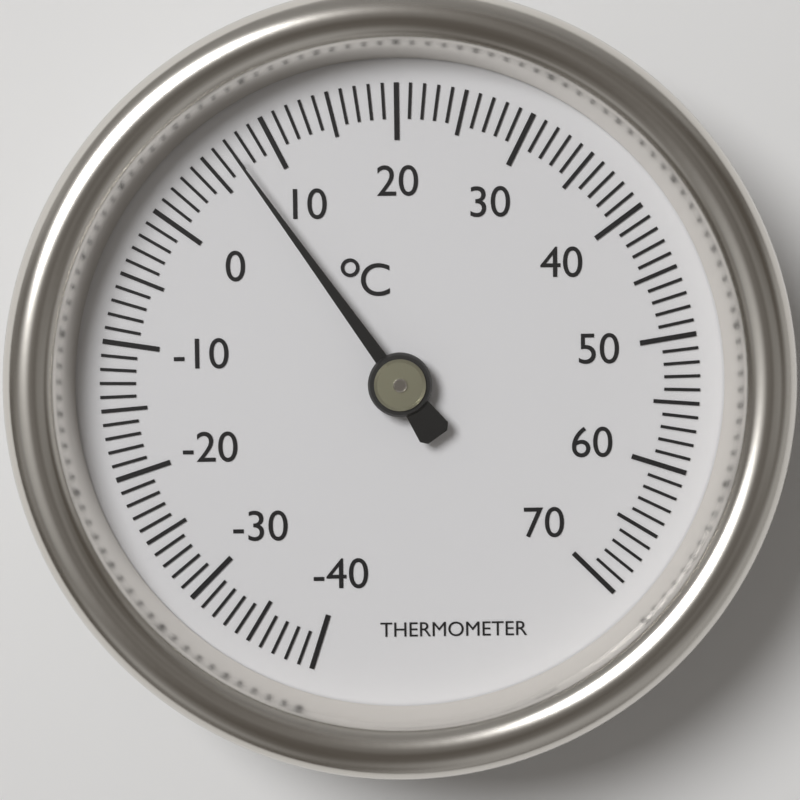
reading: 7 °C
